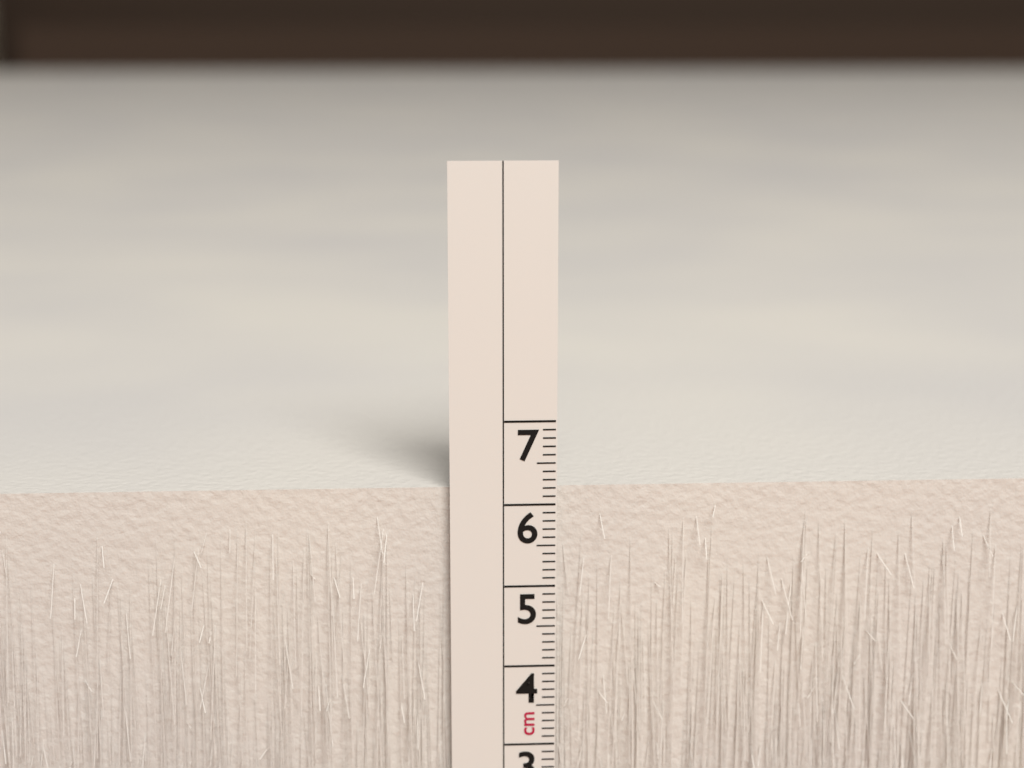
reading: 6.2 cm
